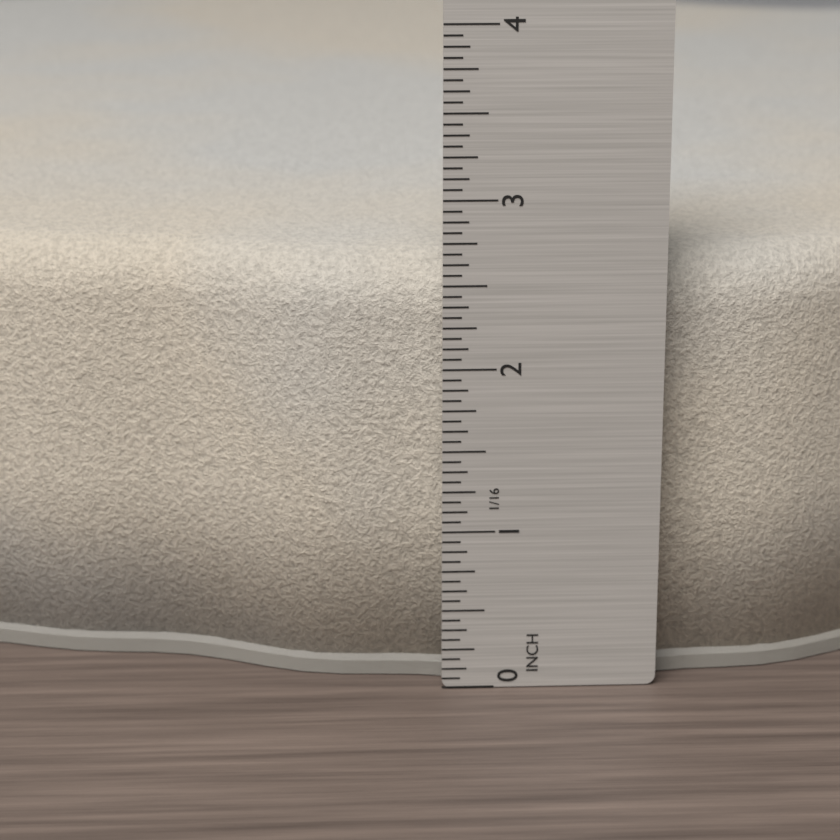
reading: 2.6250 in
